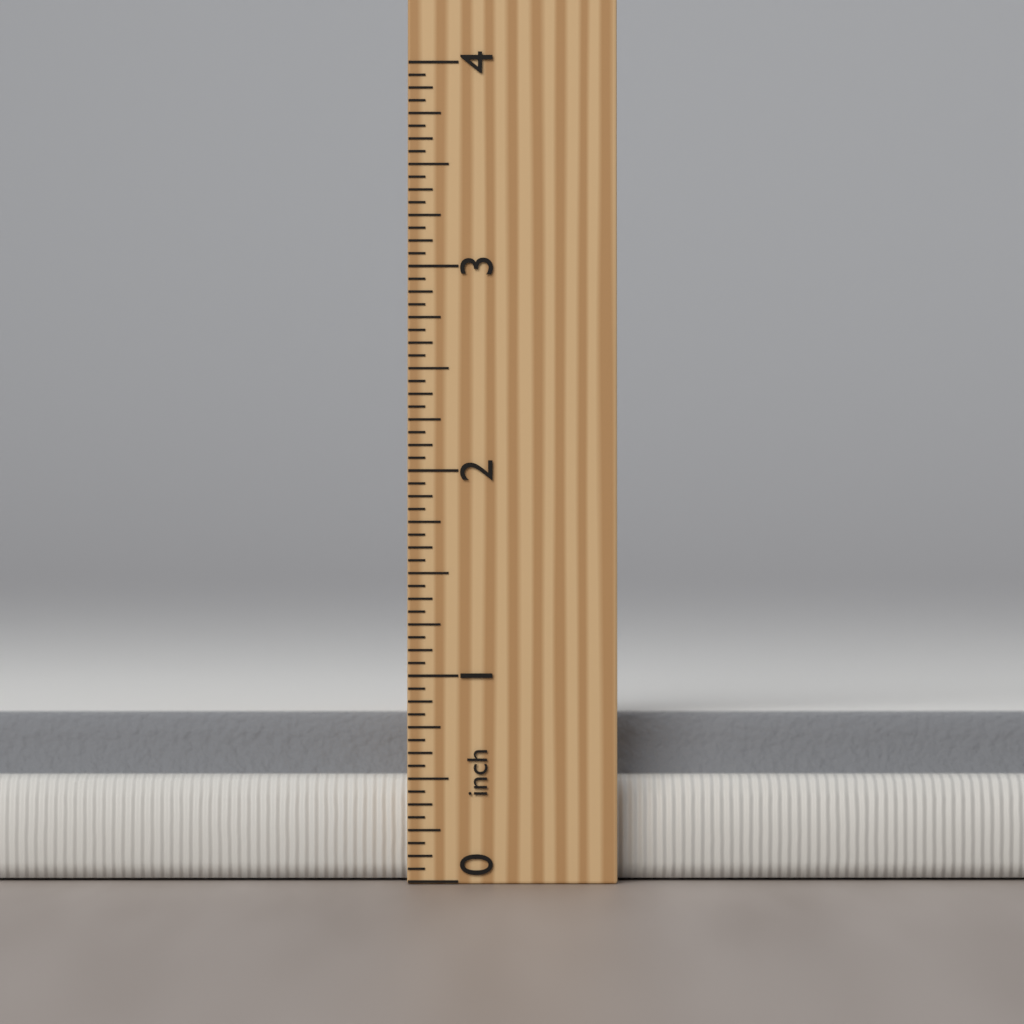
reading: 0.8125 inch
